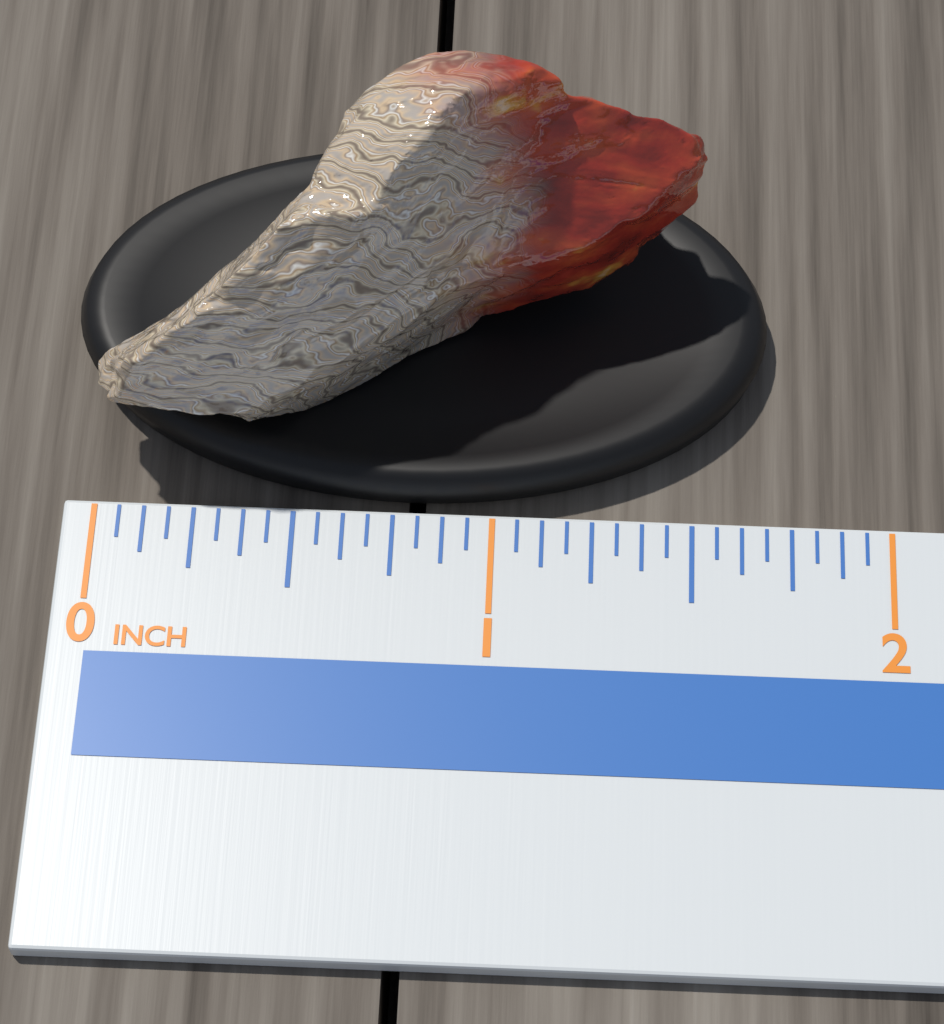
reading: 1.5000 in
